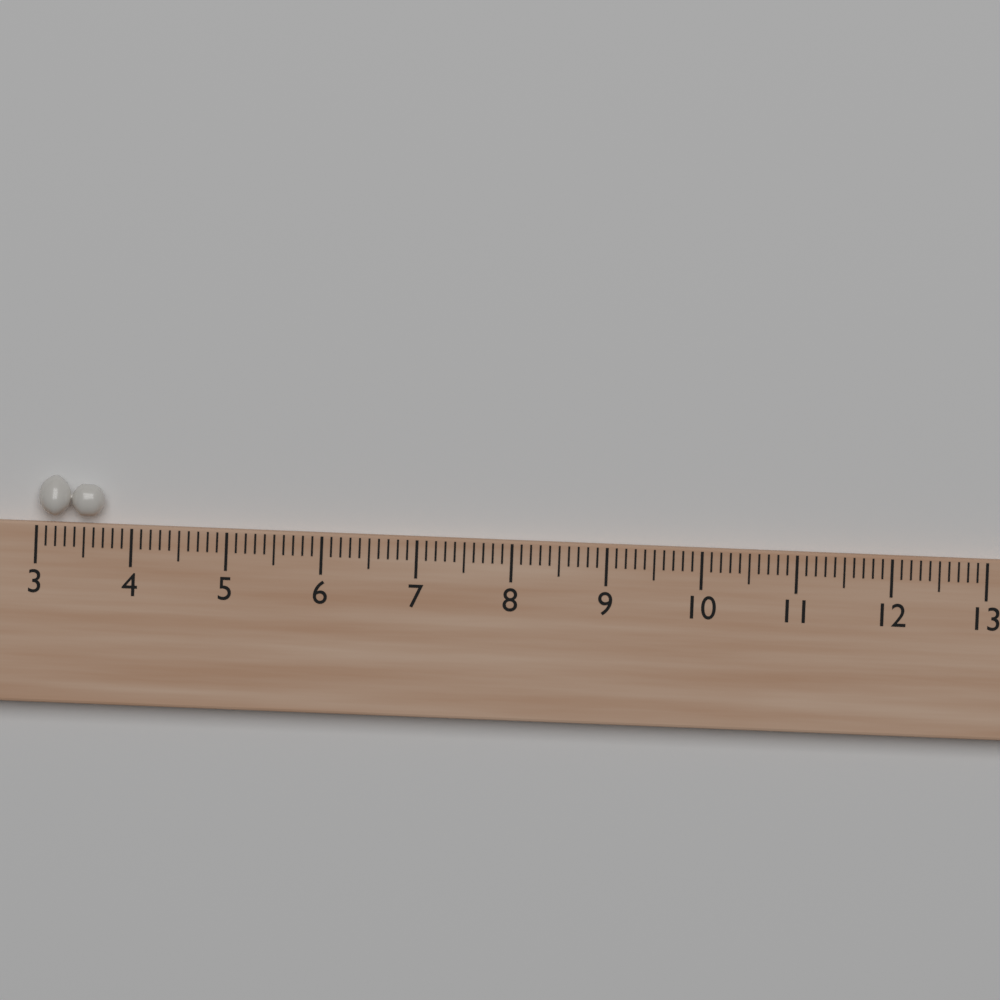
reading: 3.7 (no unit)
